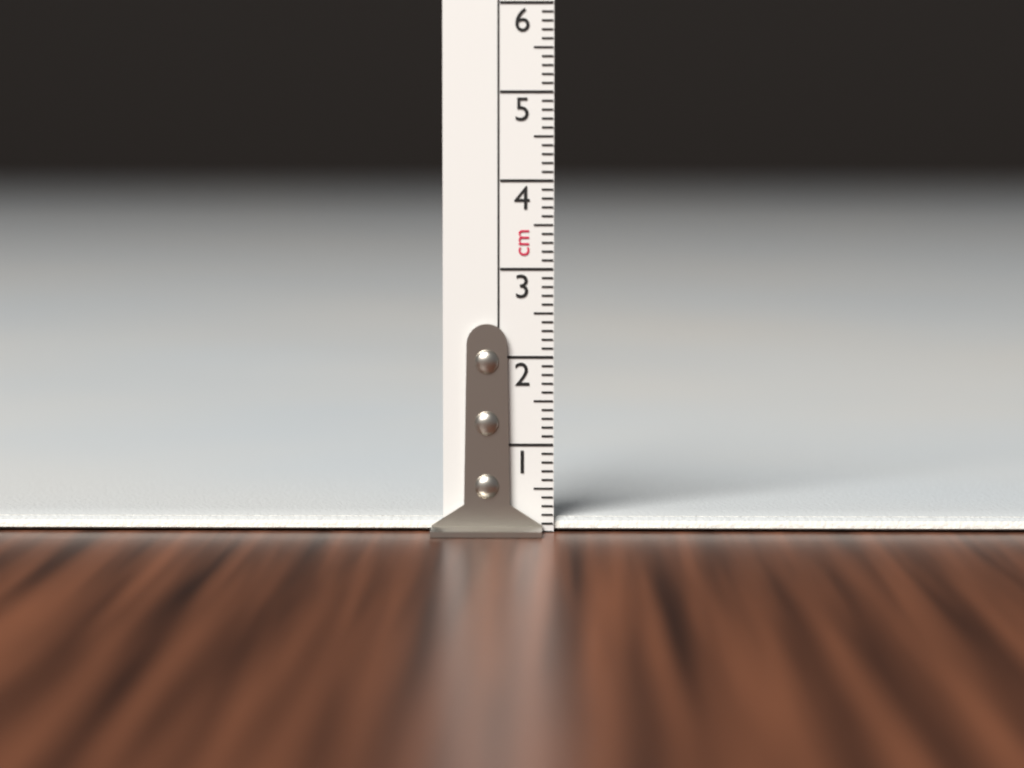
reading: 0.2 cm
